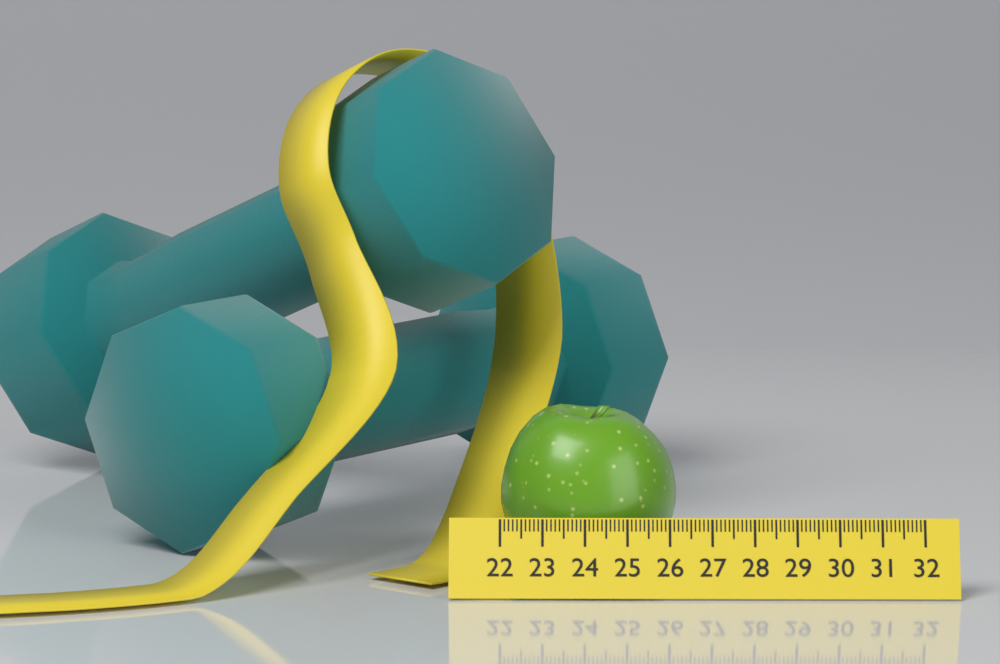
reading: 26.2 (no unit)
